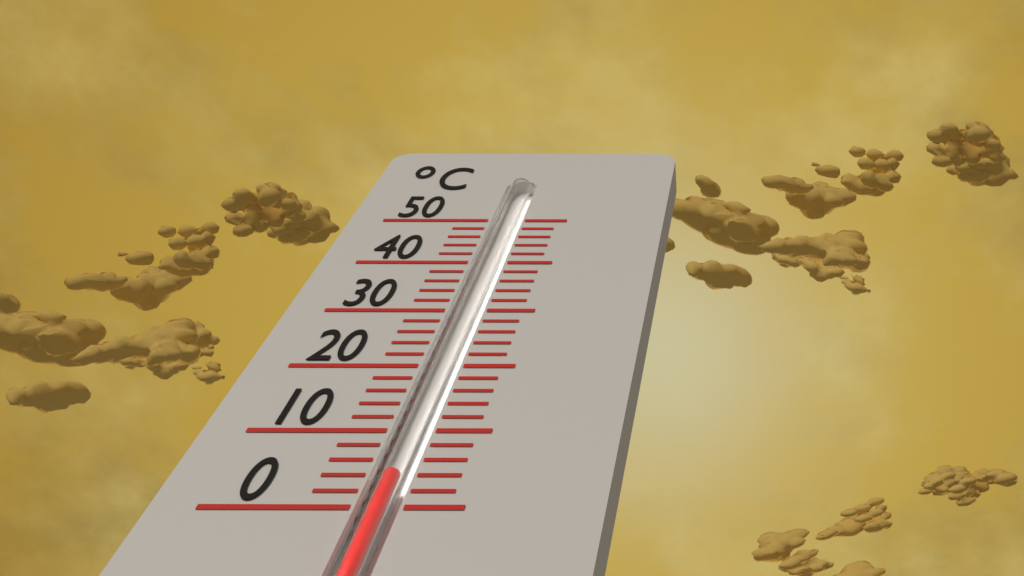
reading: 4 °C
